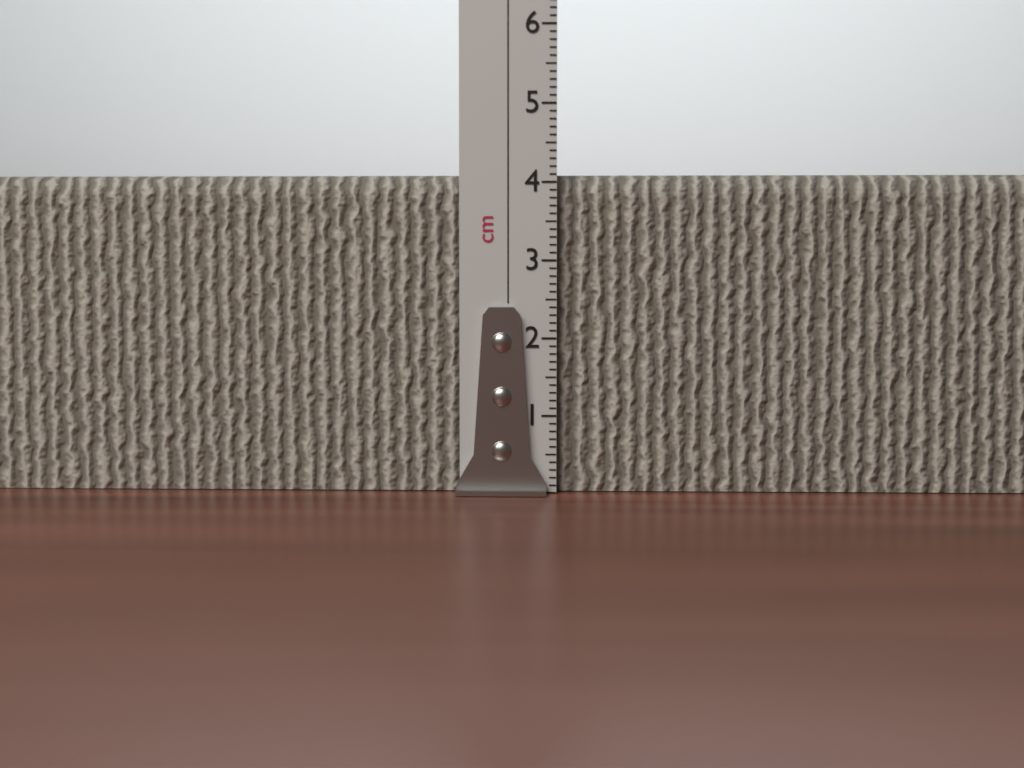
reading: 4.1 cm
